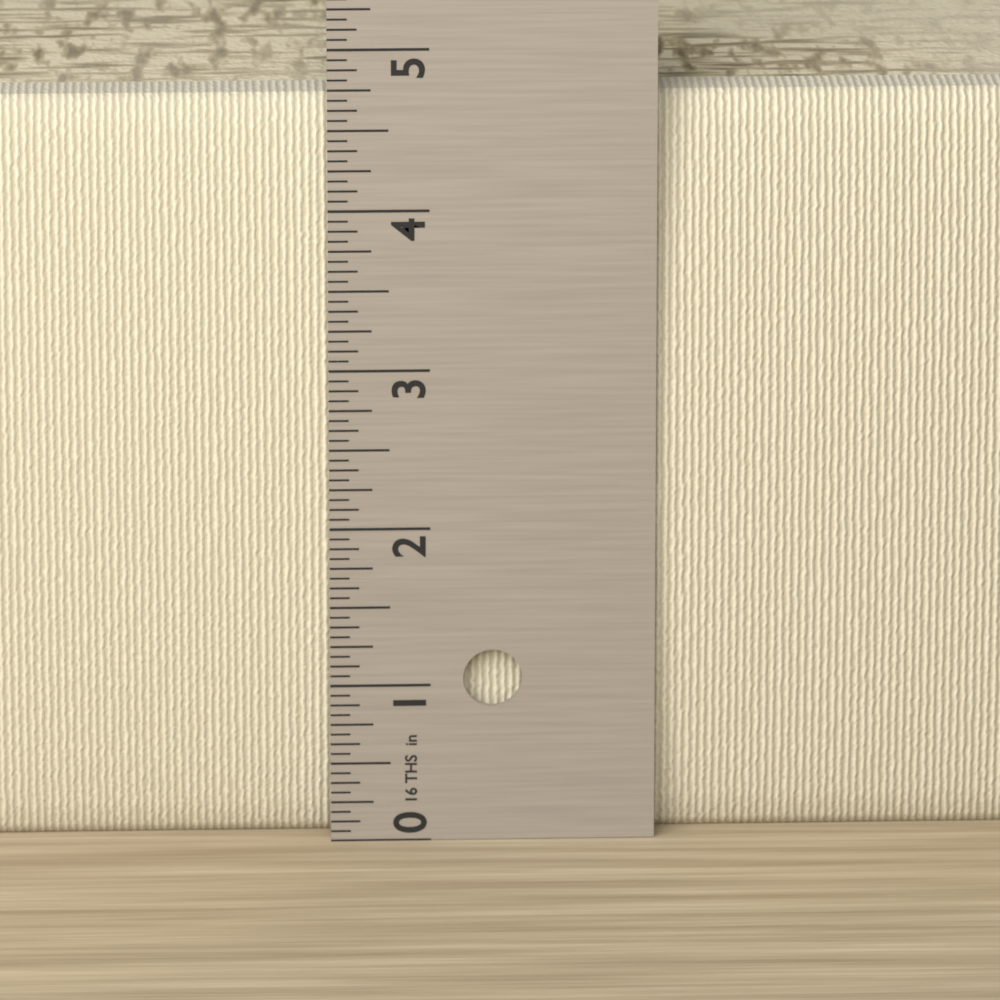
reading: 4.6875 in
